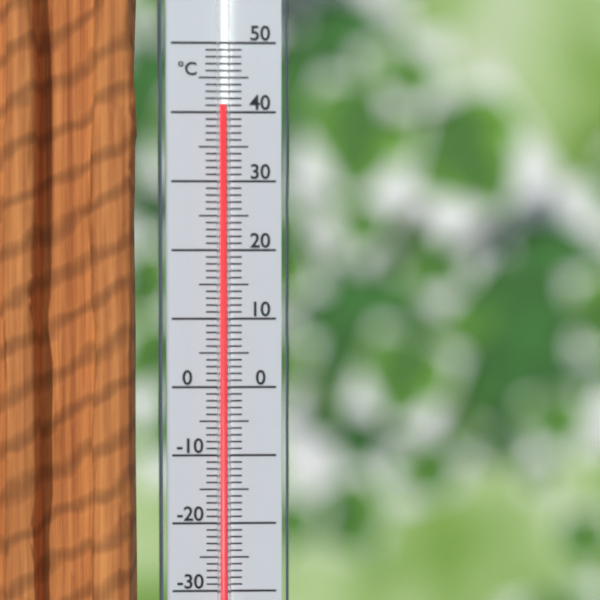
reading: 41 °C
